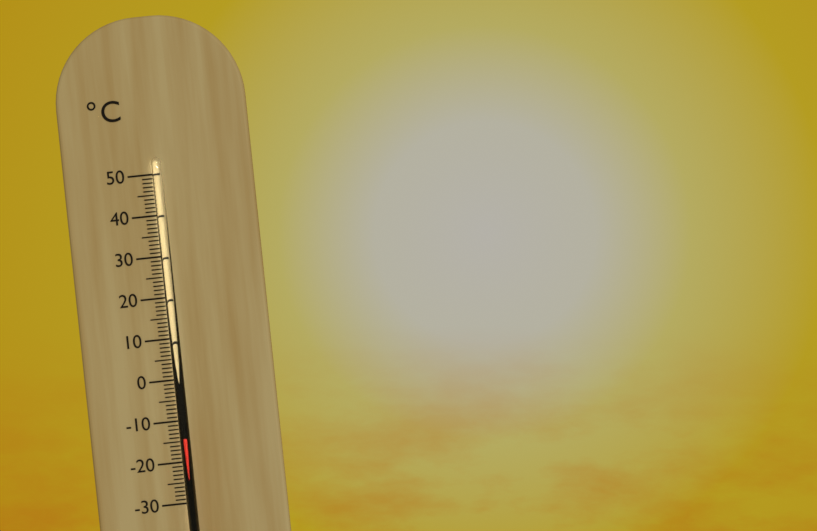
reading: -14 °C
